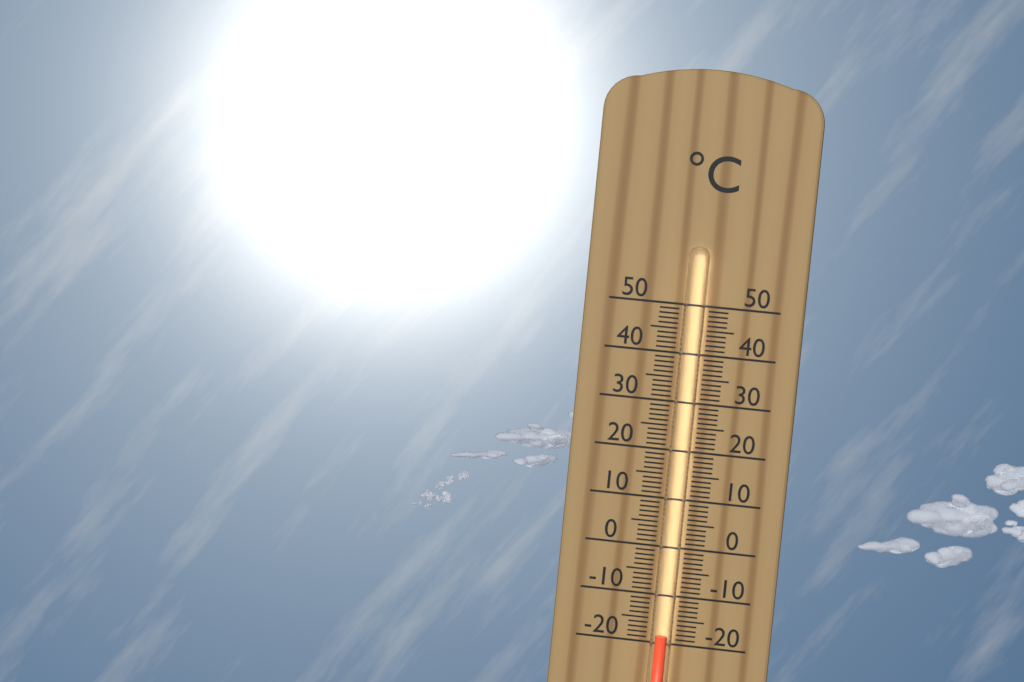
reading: -18 °C
